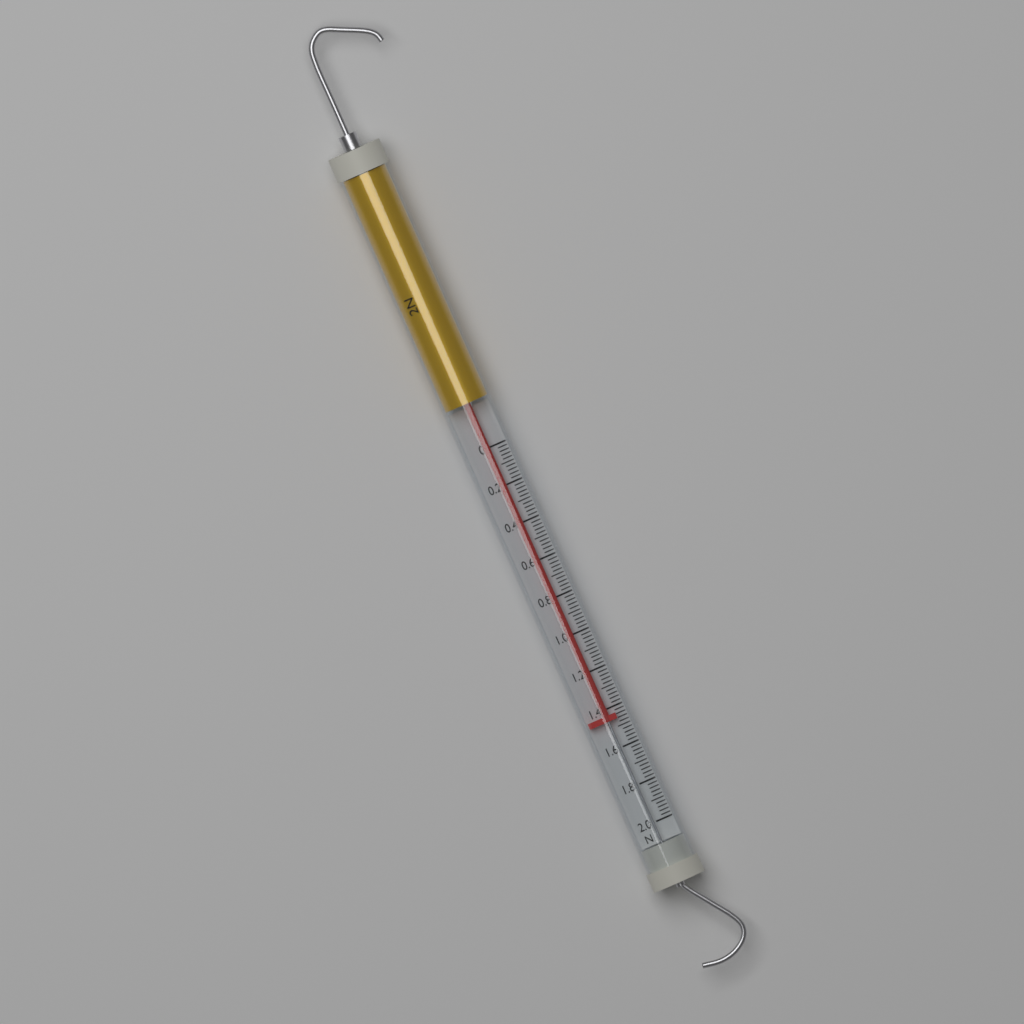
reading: 1.46 N
